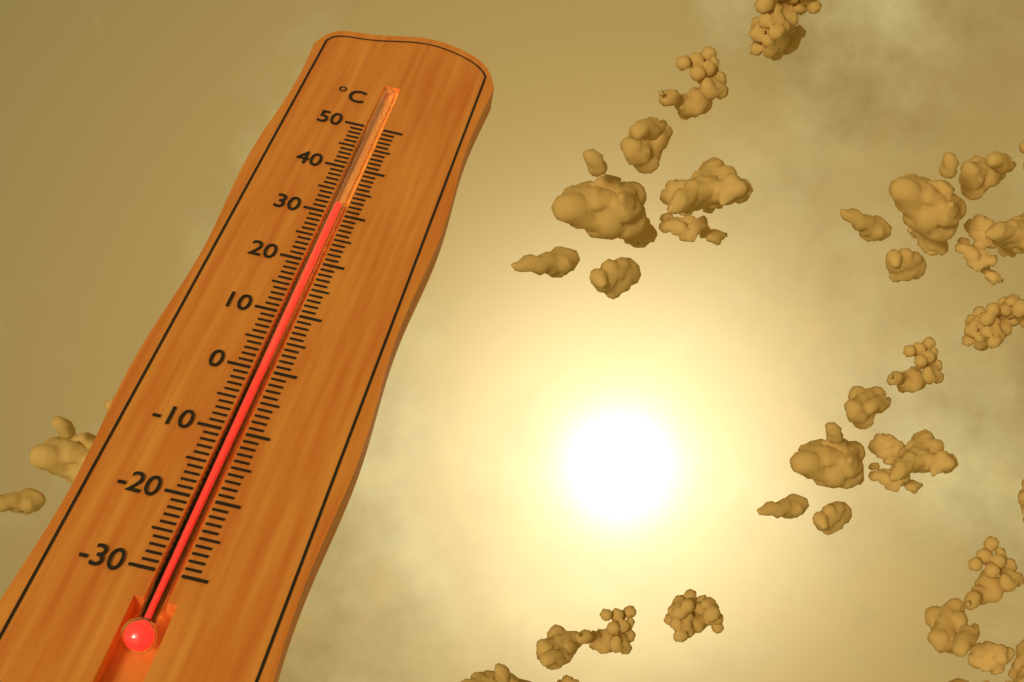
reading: 32 °C
